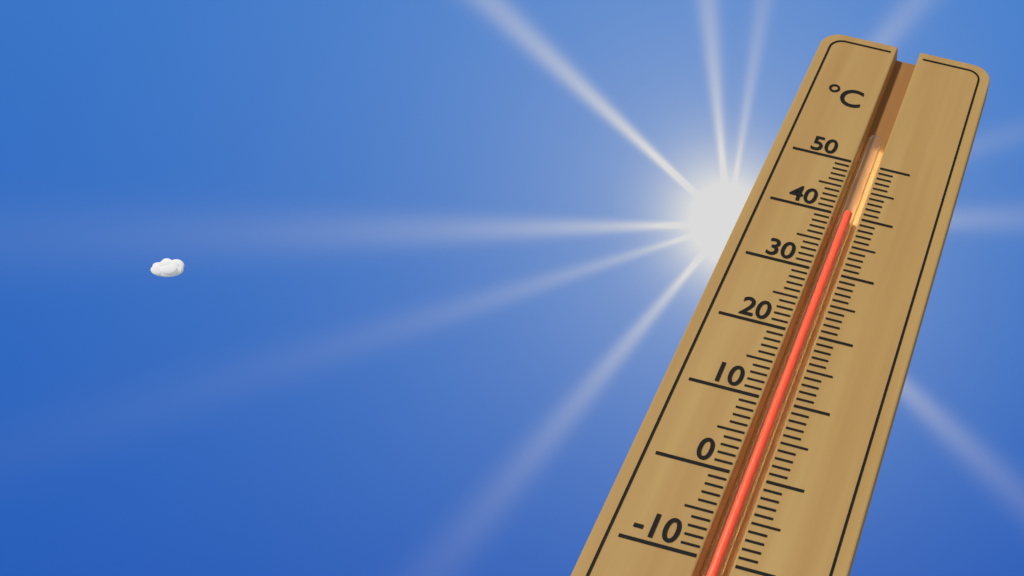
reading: 41 °C
